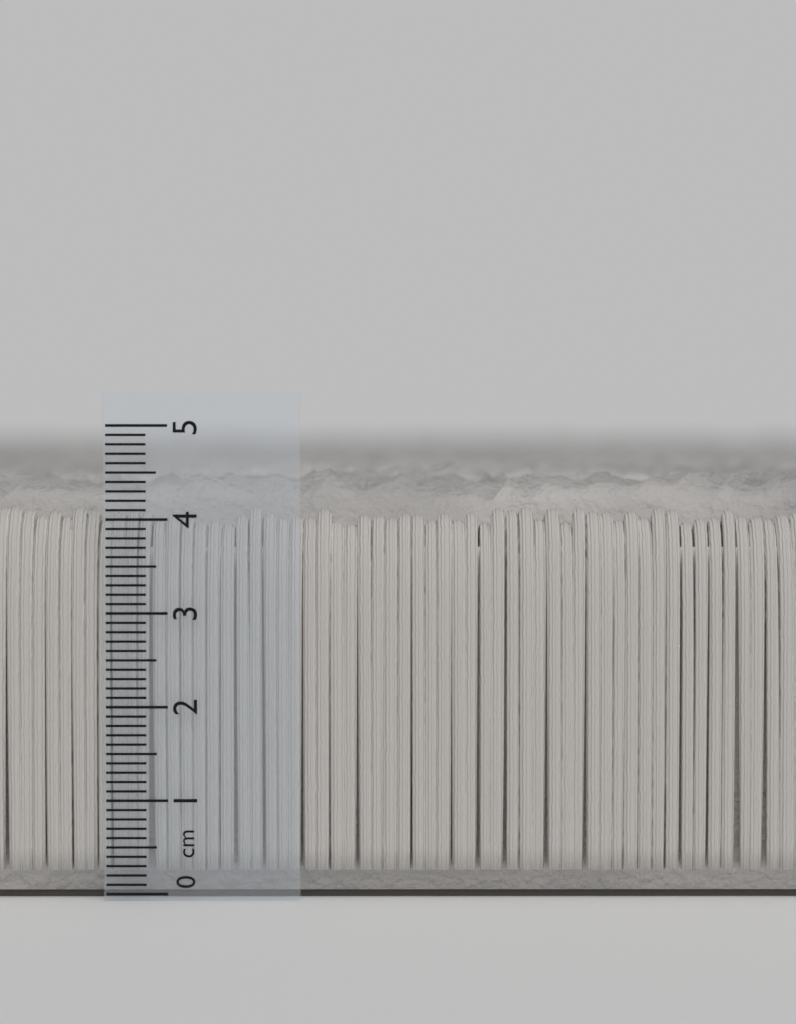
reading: 4.6 cm
